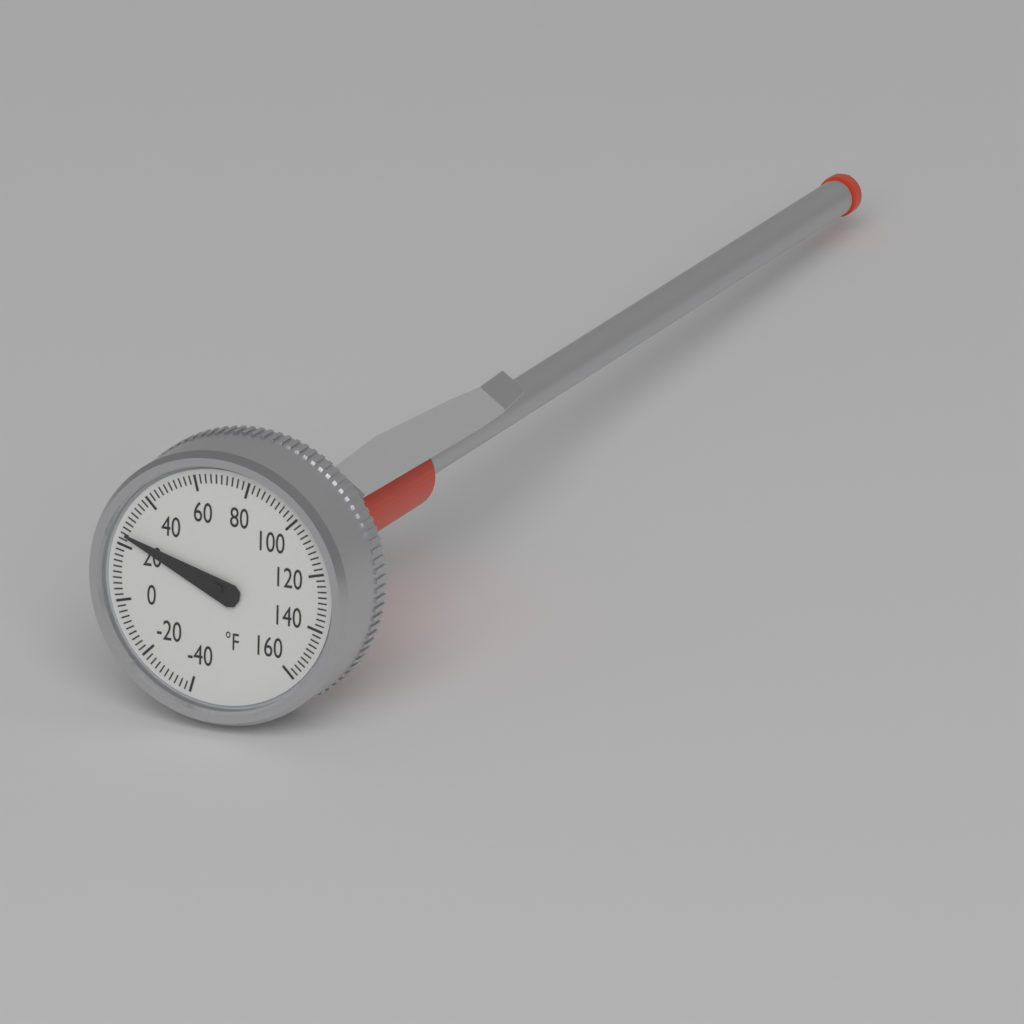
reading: 24 °F
